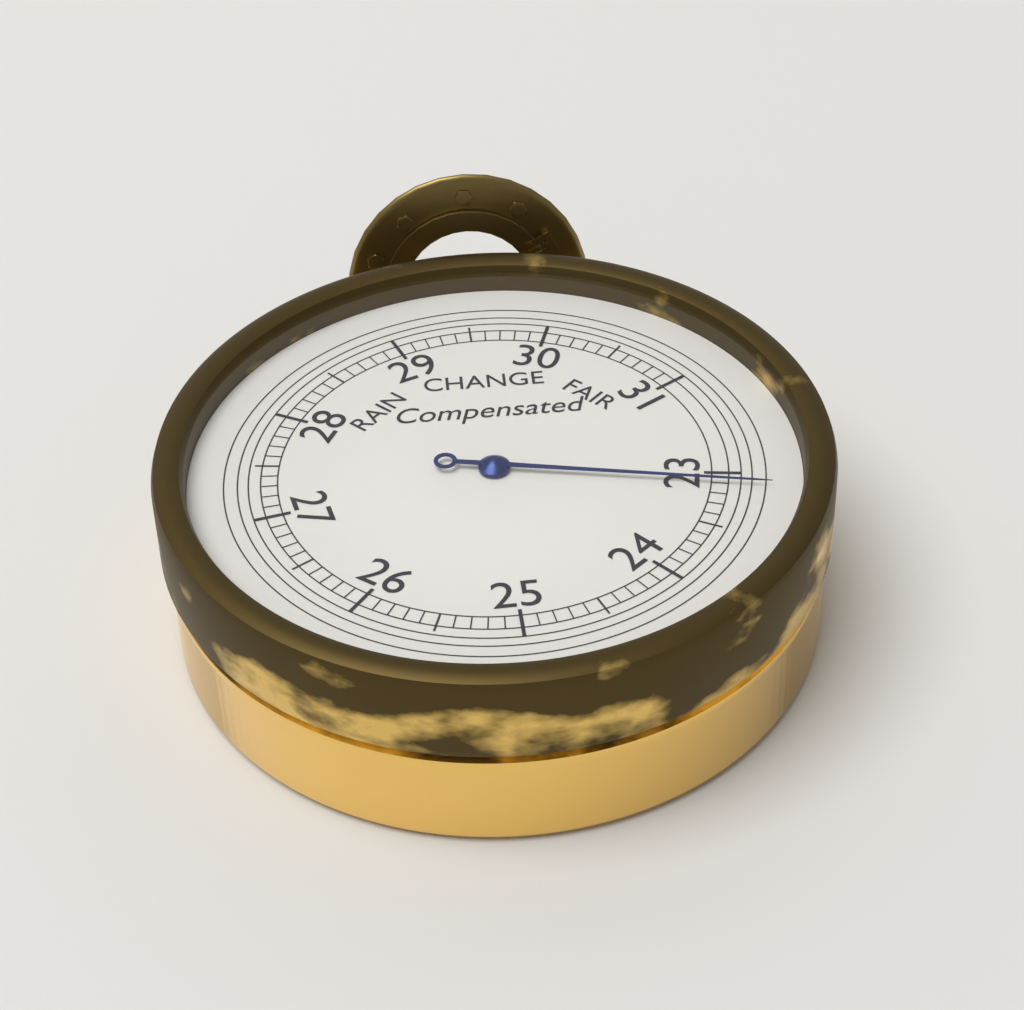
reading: 23.1 inHg
